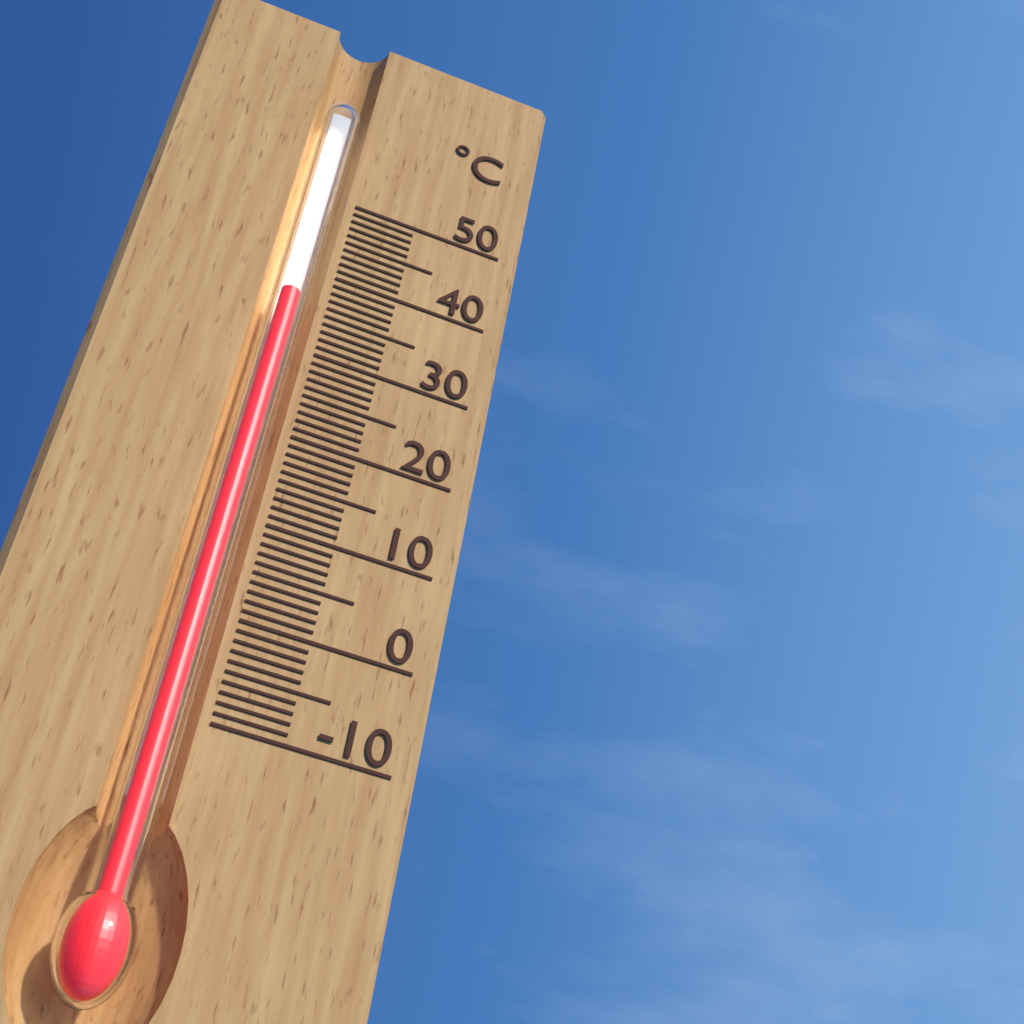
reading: 36 °C
